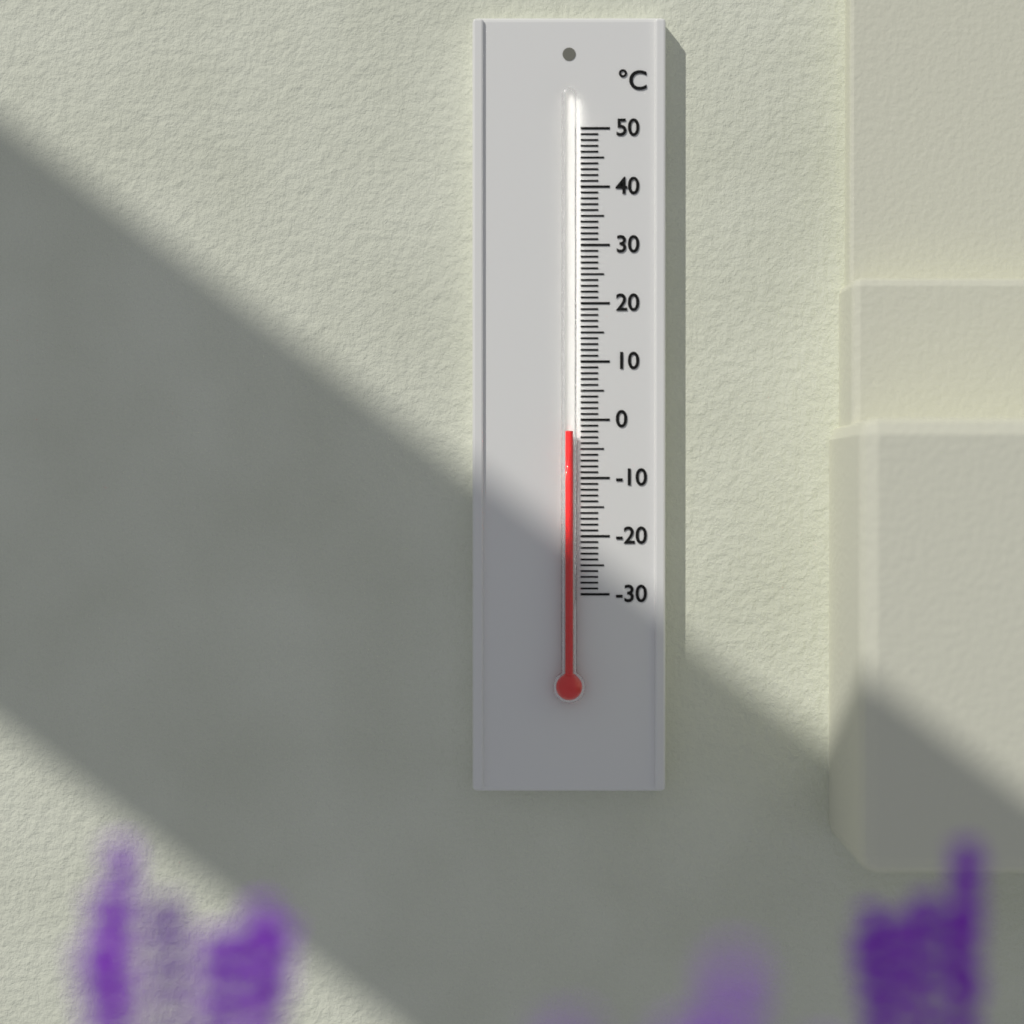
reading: -2 °C
